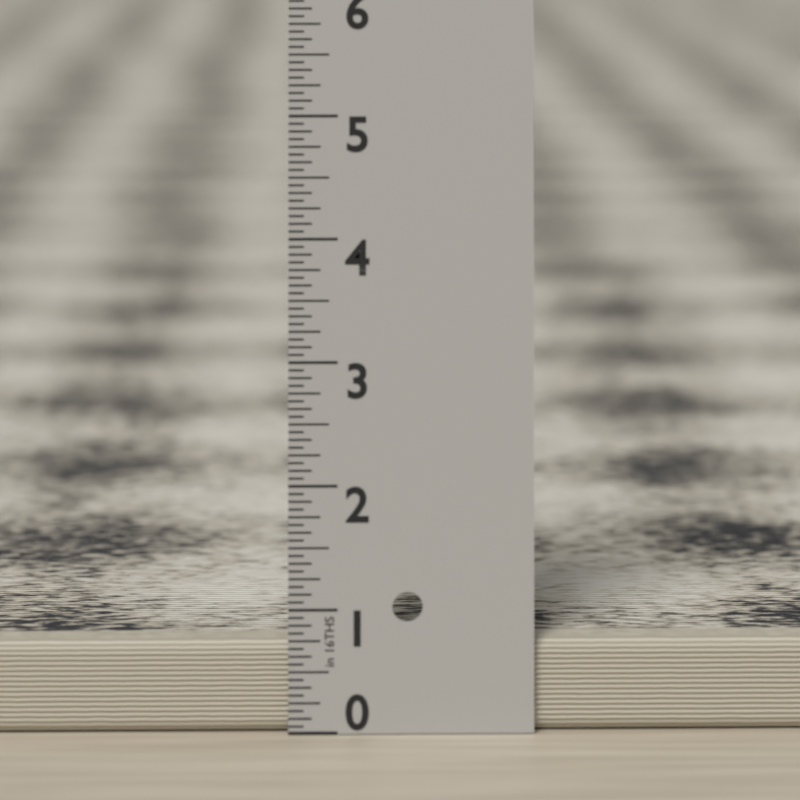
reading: 0.7500 in
